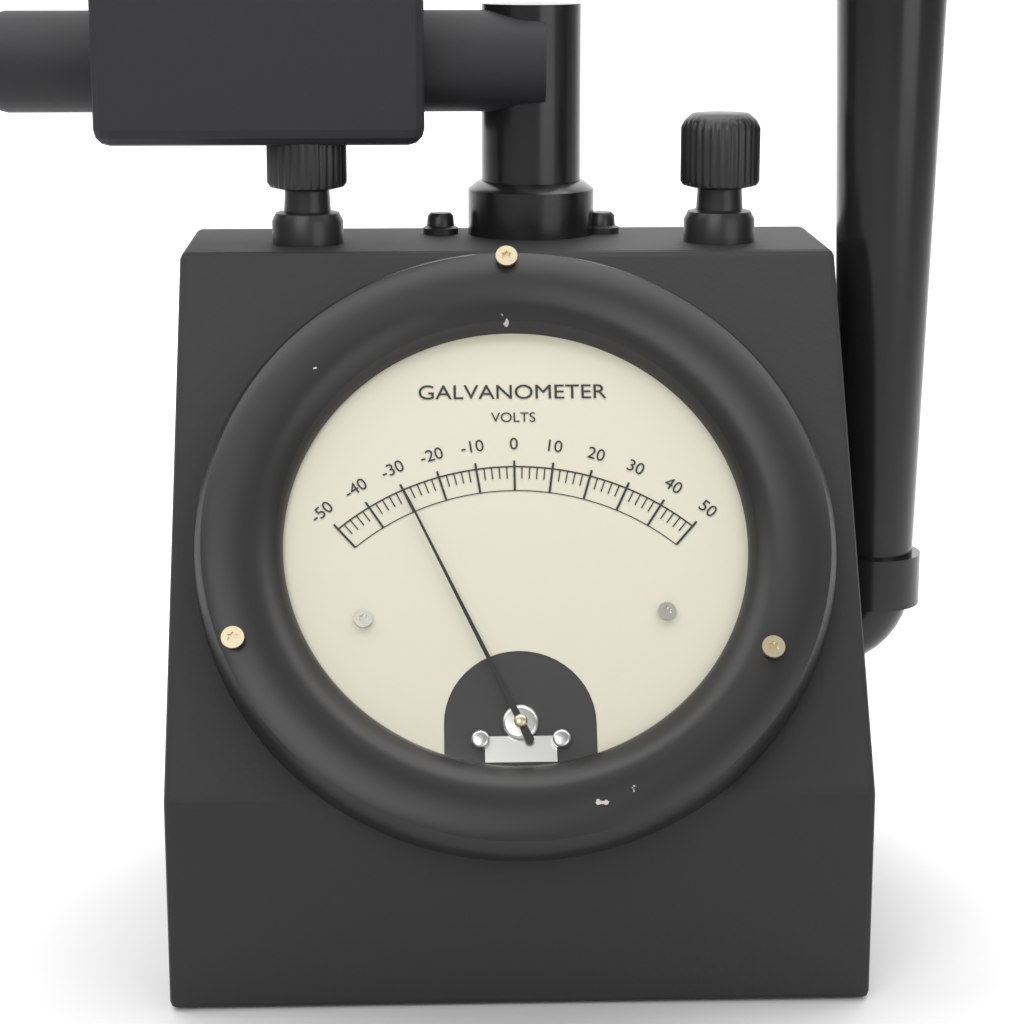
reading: -30 V
